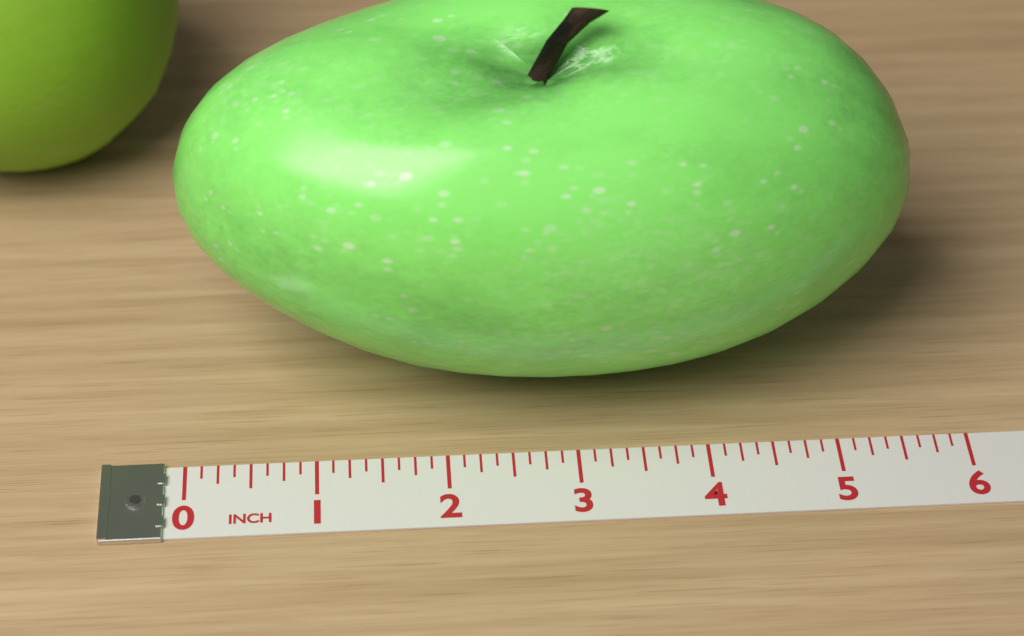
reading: 5.625 inch
